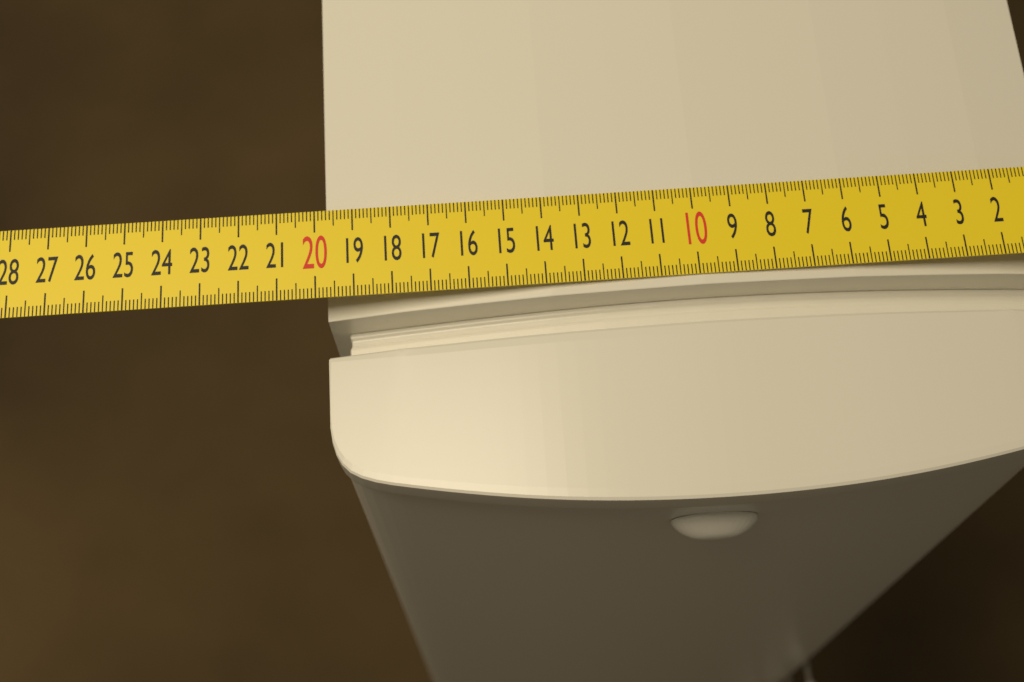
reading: 19.8 cm
